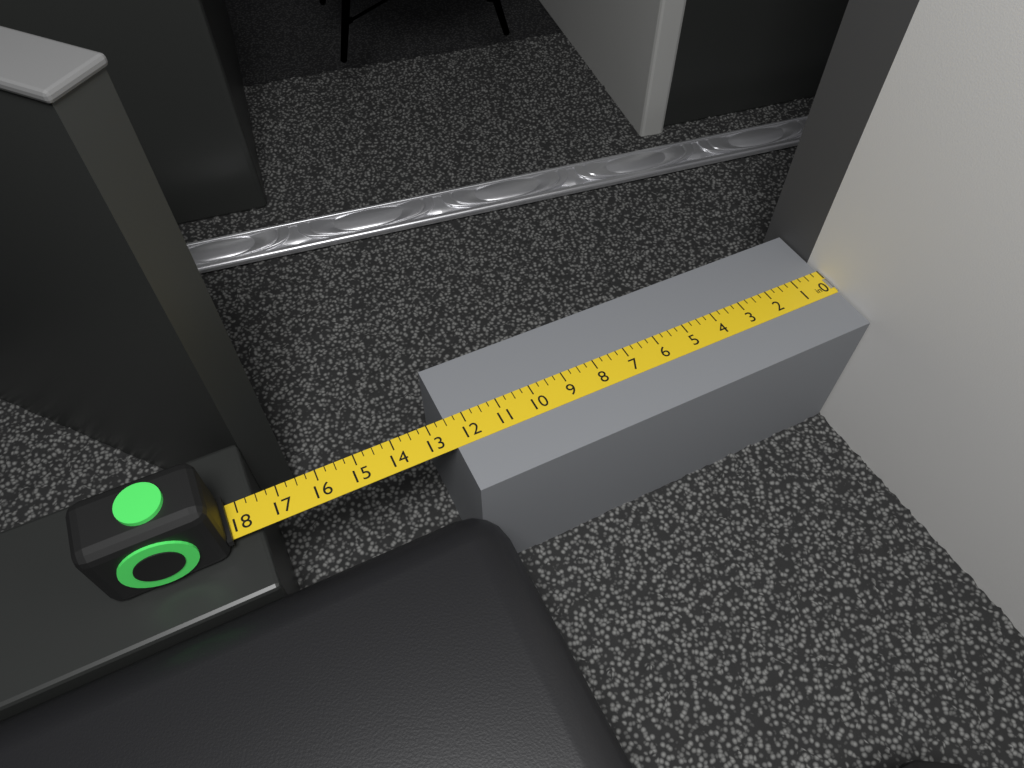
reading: 12.50 in
